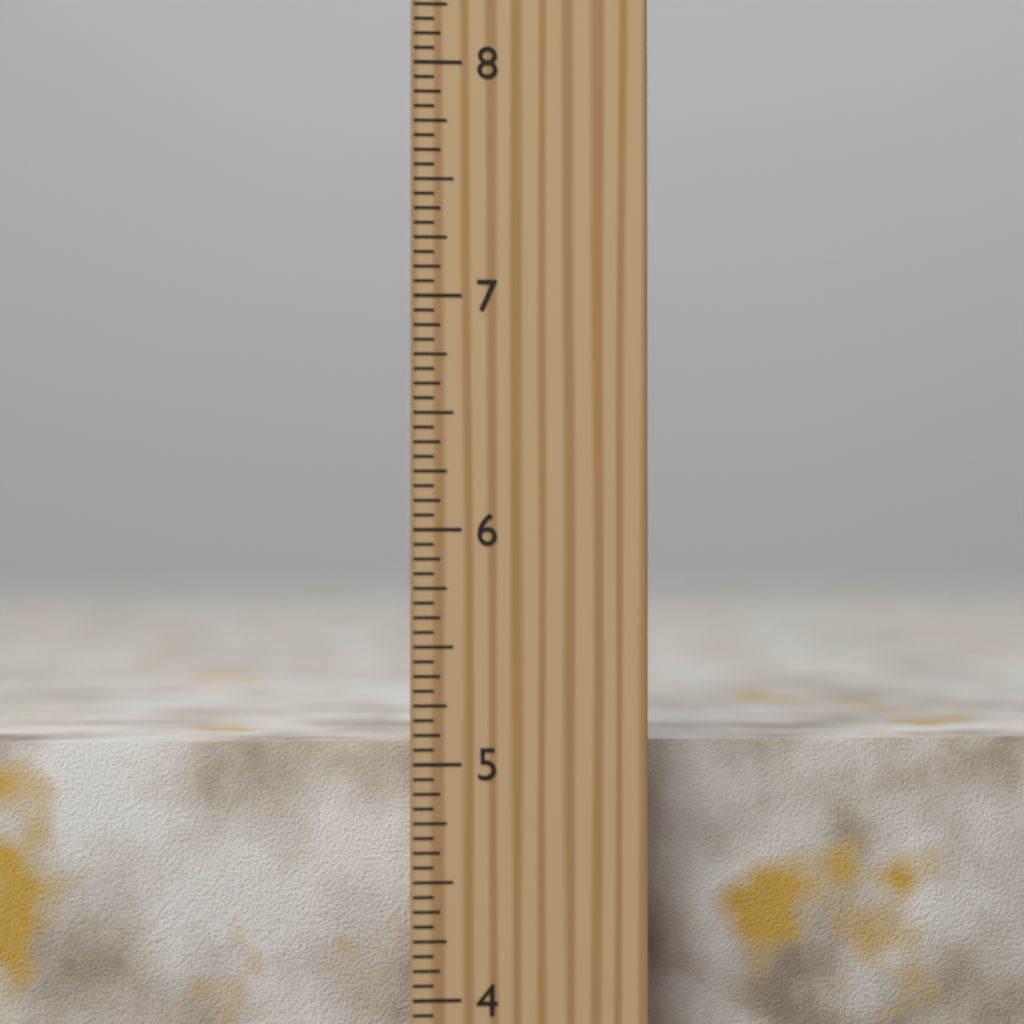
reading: 5.0625 inch
